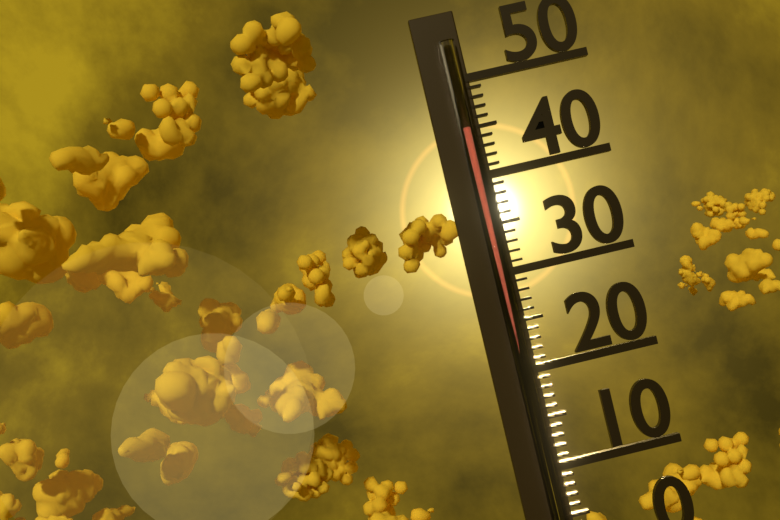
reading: 45 (no unit)
